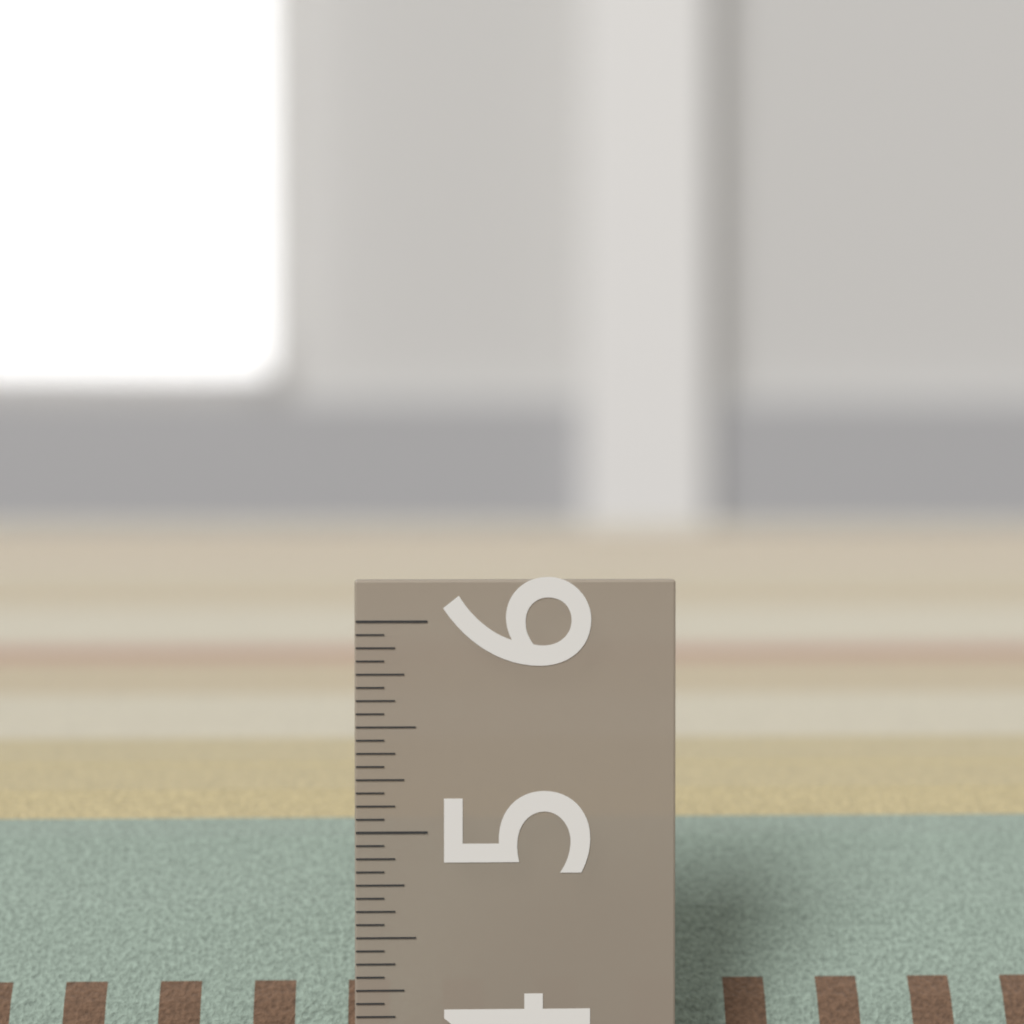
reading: 5.0000 in
